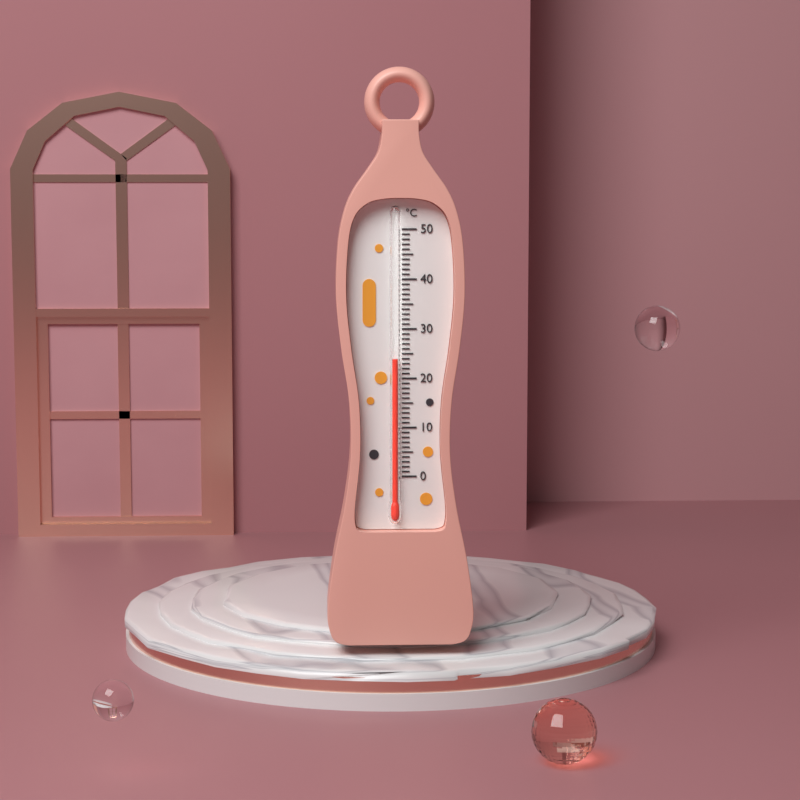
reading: 24 °C
